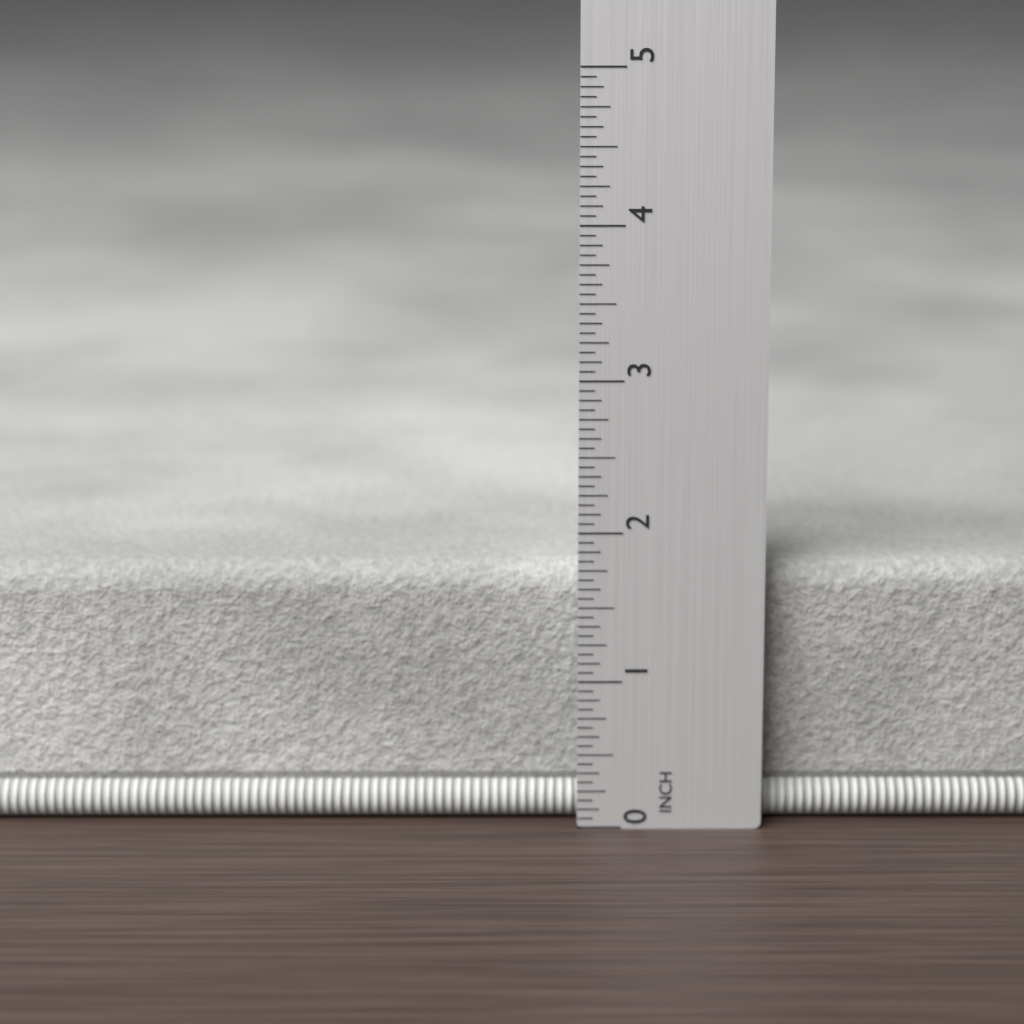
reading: 1.7500 in
